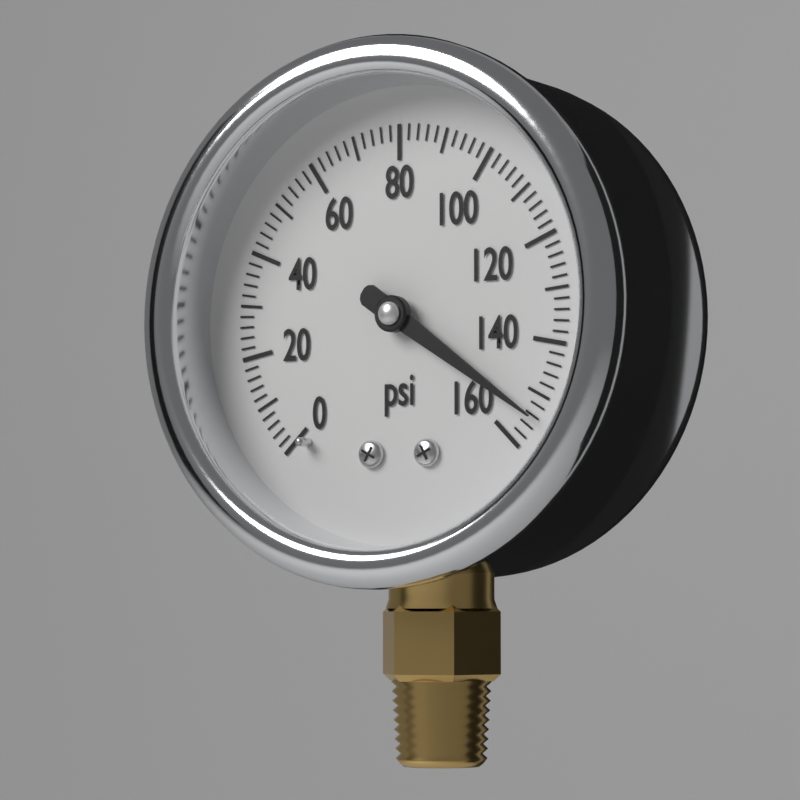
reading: 154 psi
